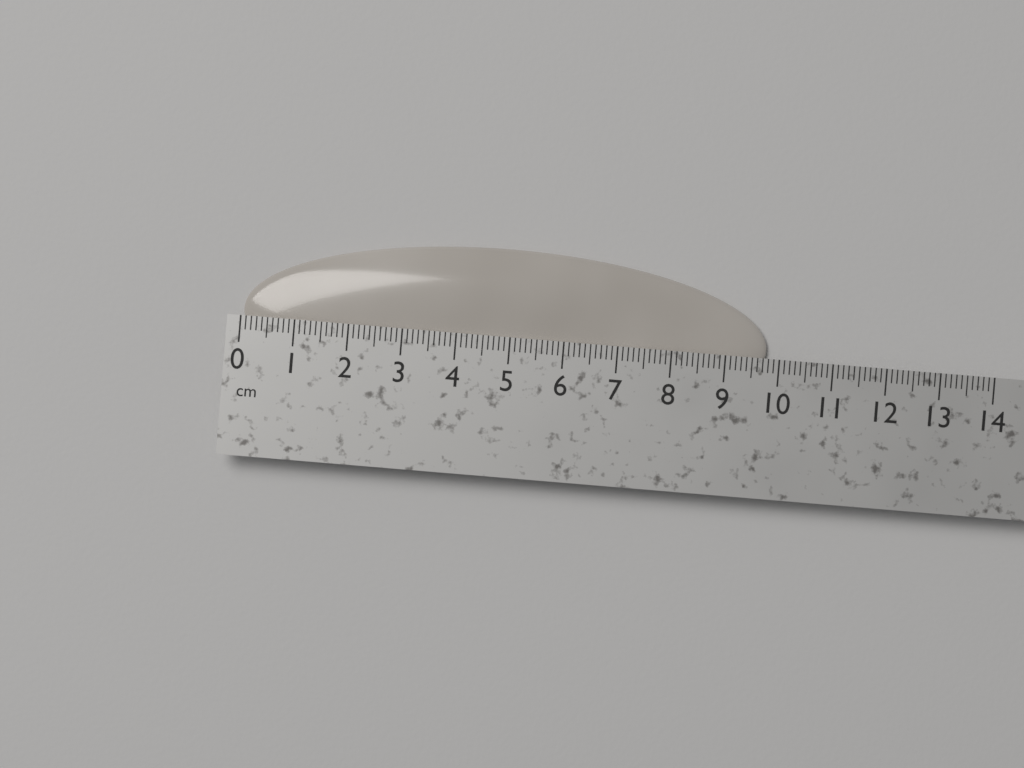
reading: 9.8 cm
